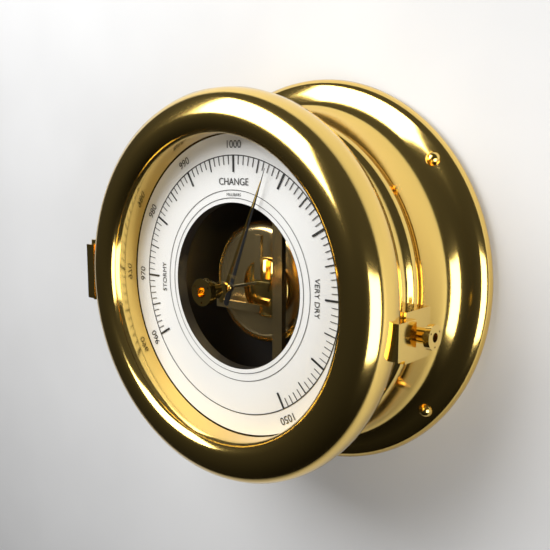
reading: 1007 mbar
